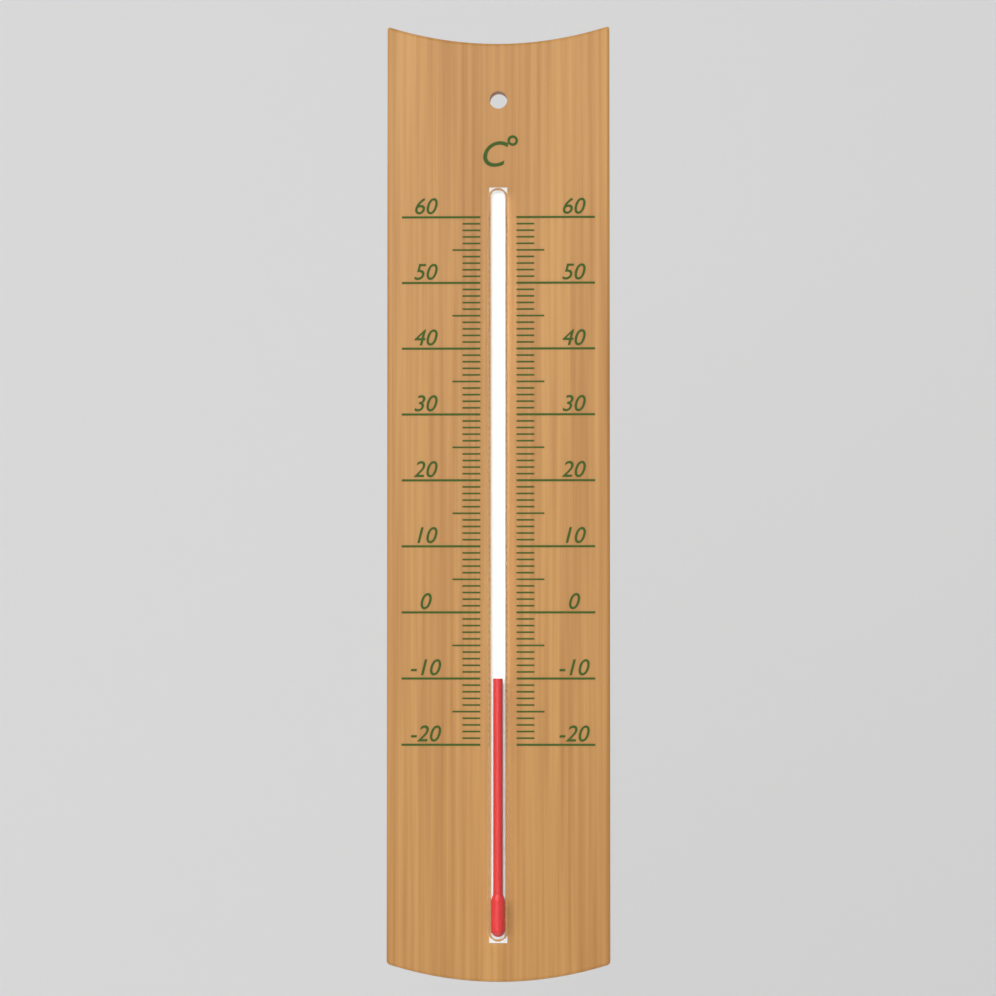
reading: -10 °C
